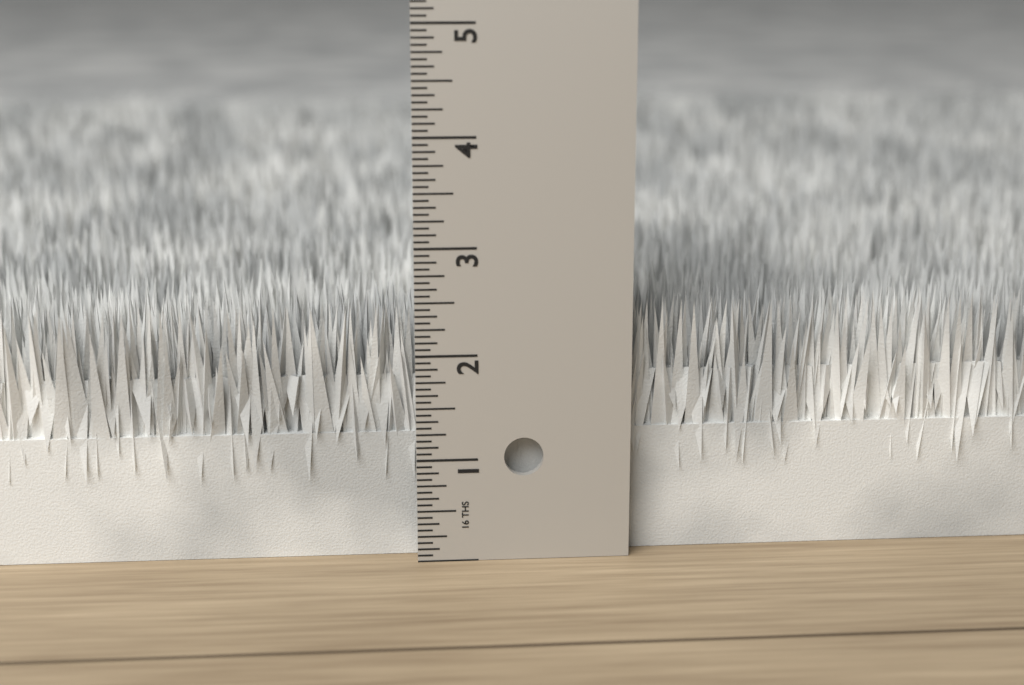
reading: 2.4375 in
